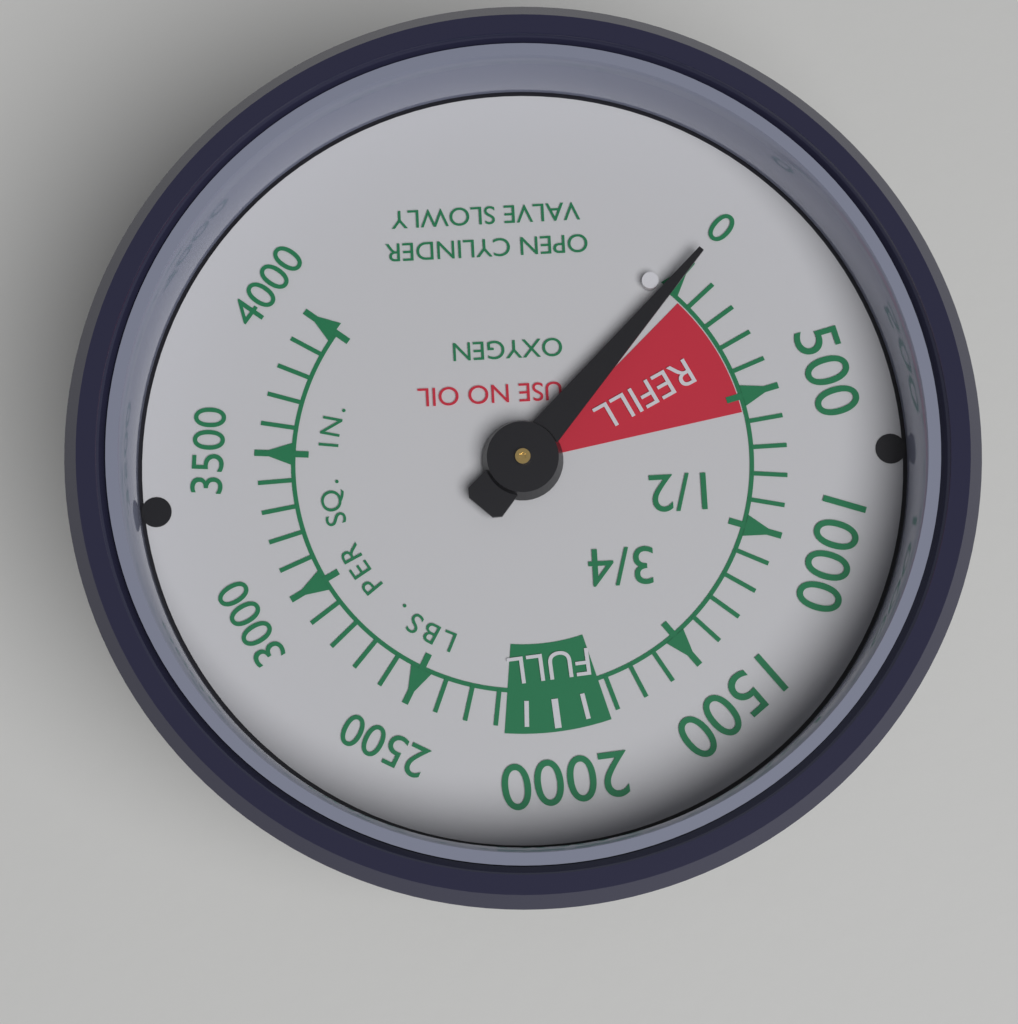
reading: 0 psi
